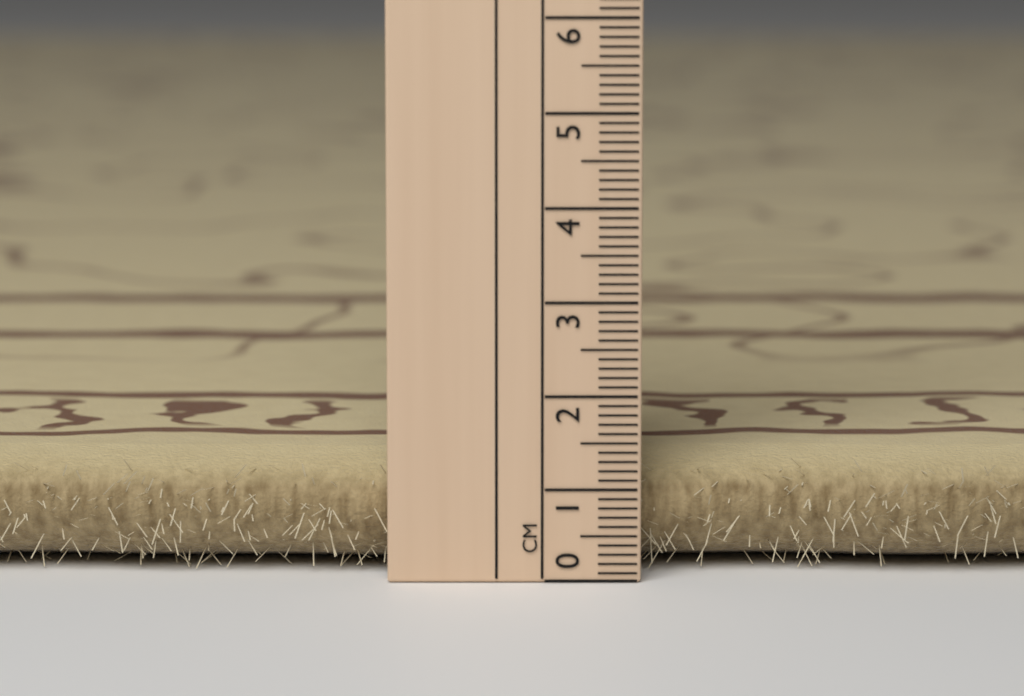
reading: 1.3 cm
